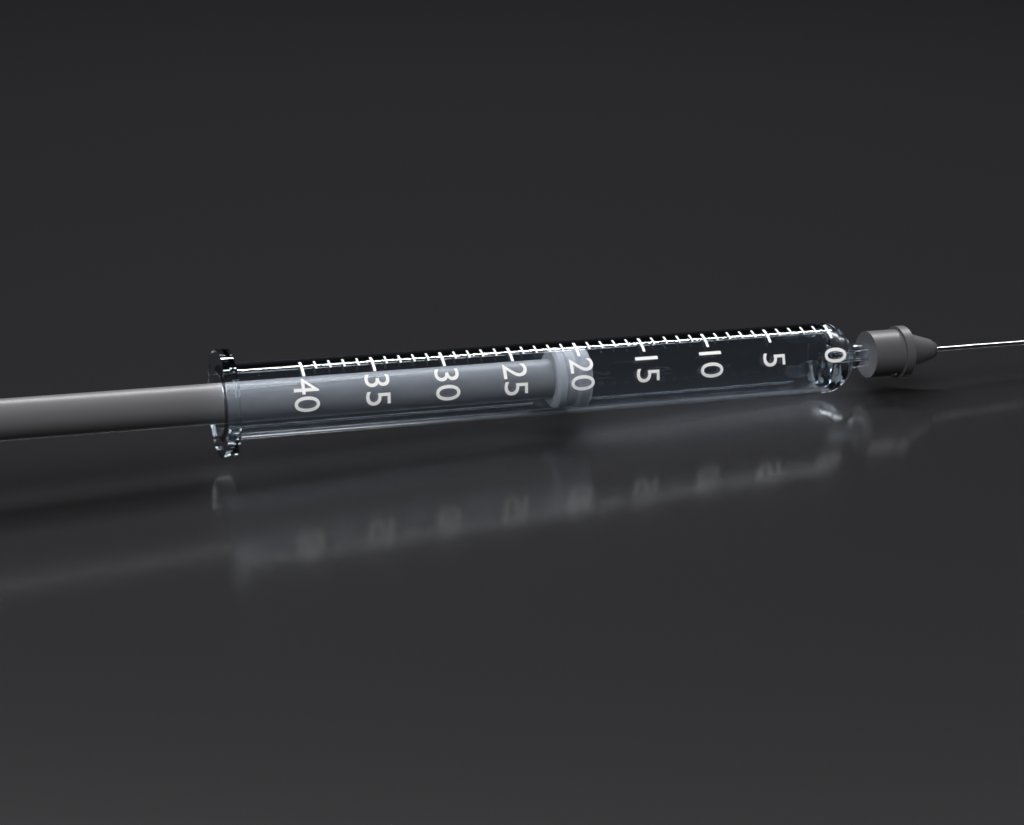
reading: 19 (no unit)
